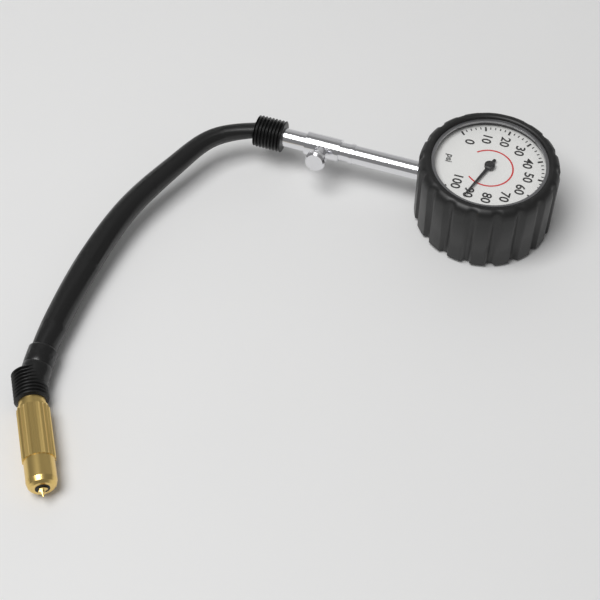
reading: 90 psi
